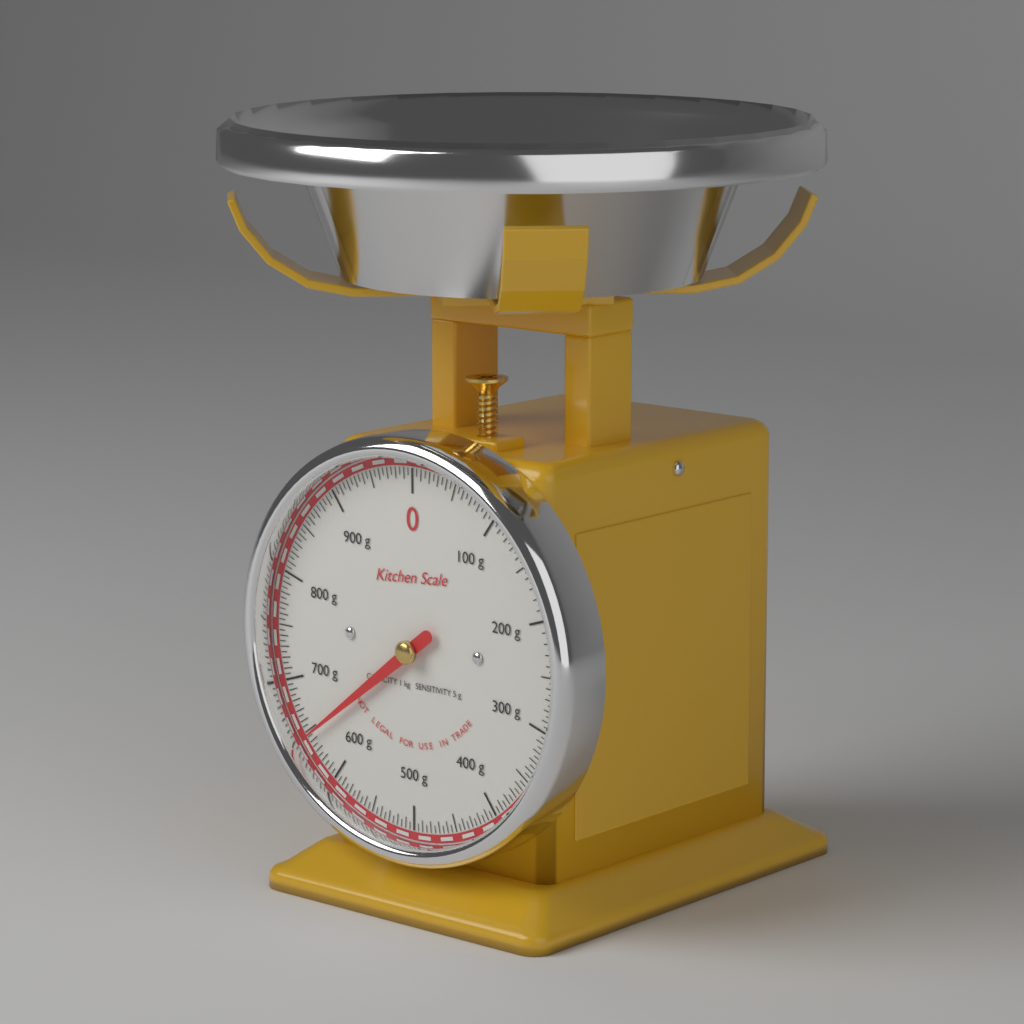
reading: 645 g
